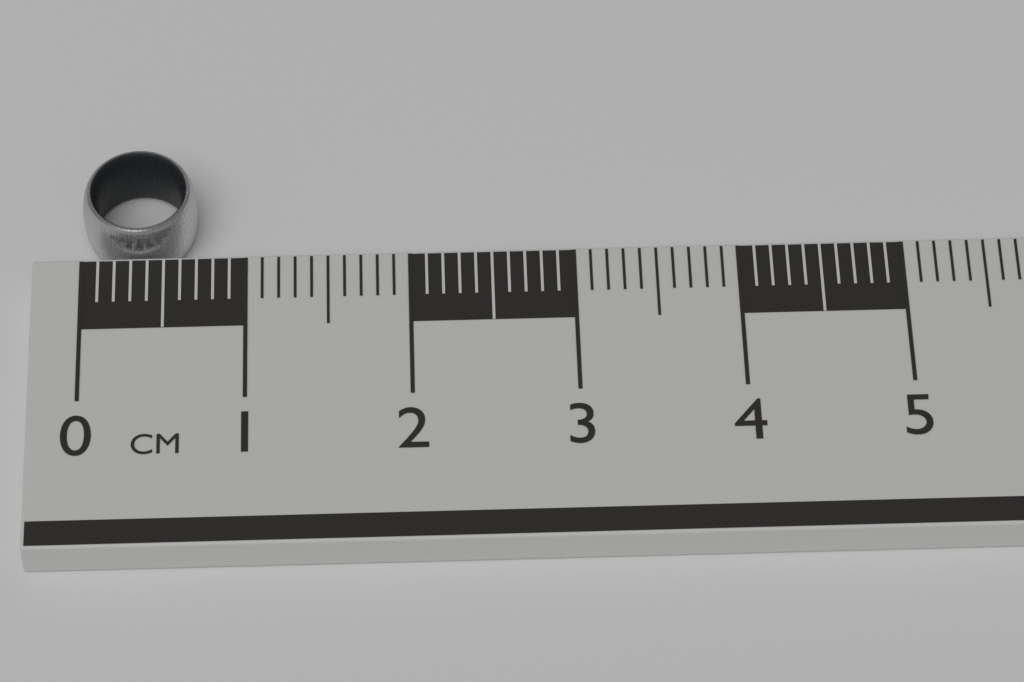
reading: 0.7 cm
